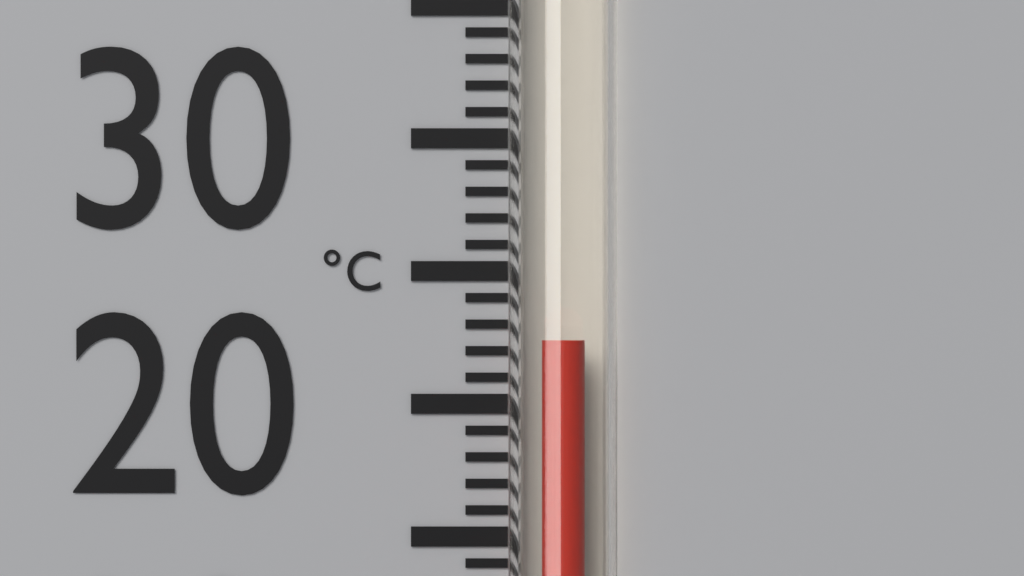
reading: 22.4 °C
